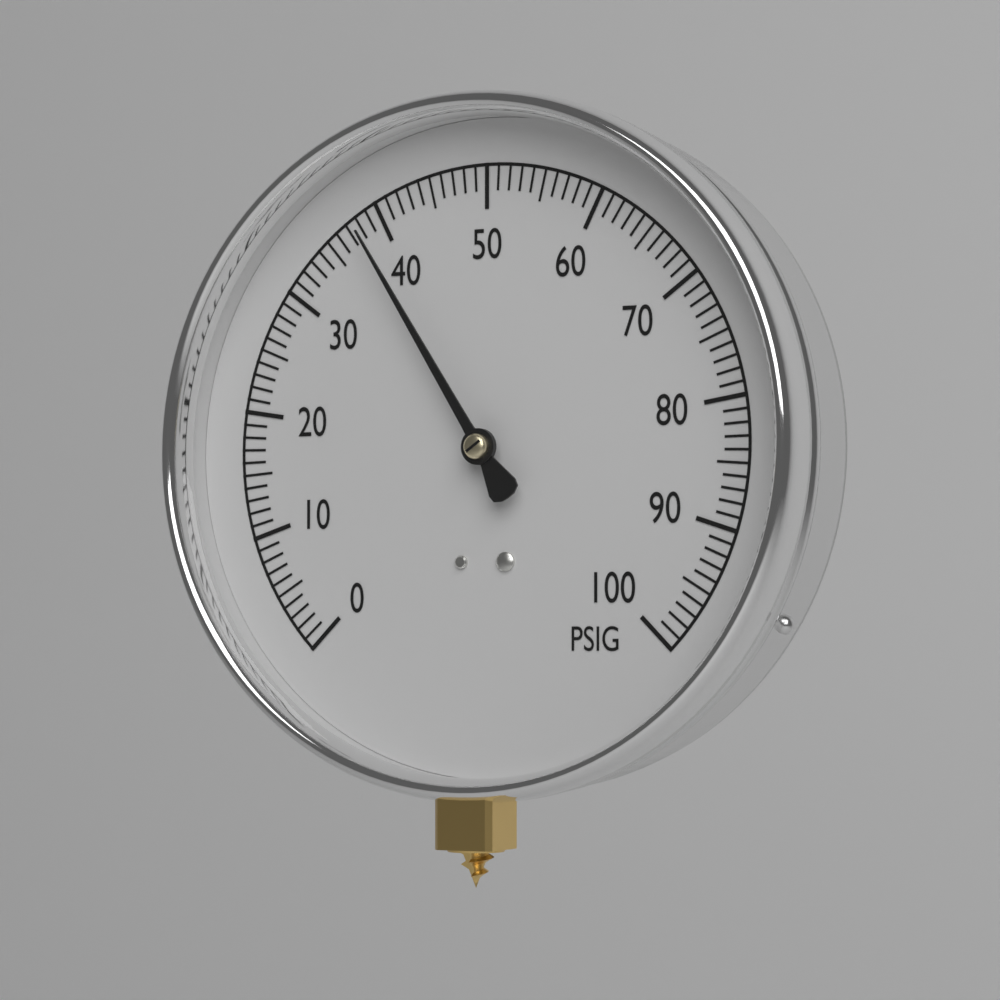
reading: 38 PSIG
